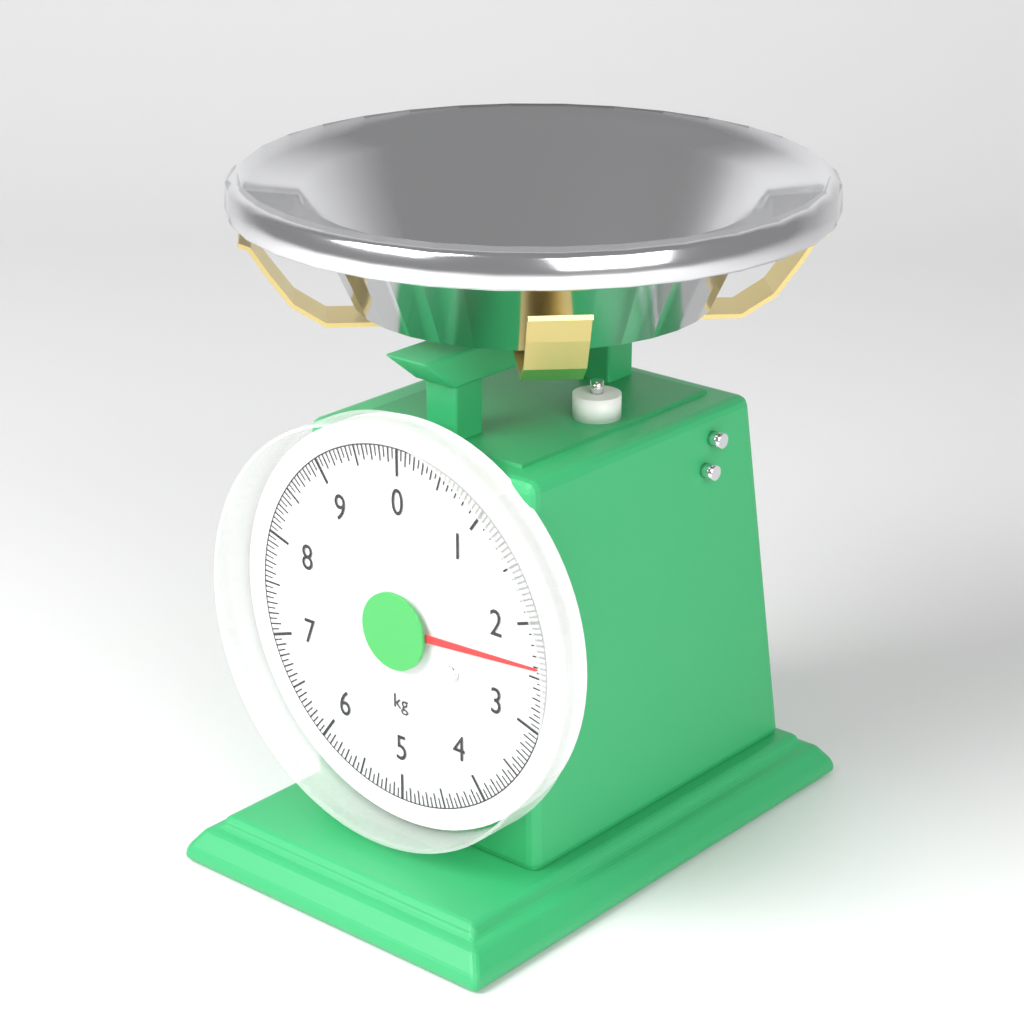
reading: 2.40 kg
